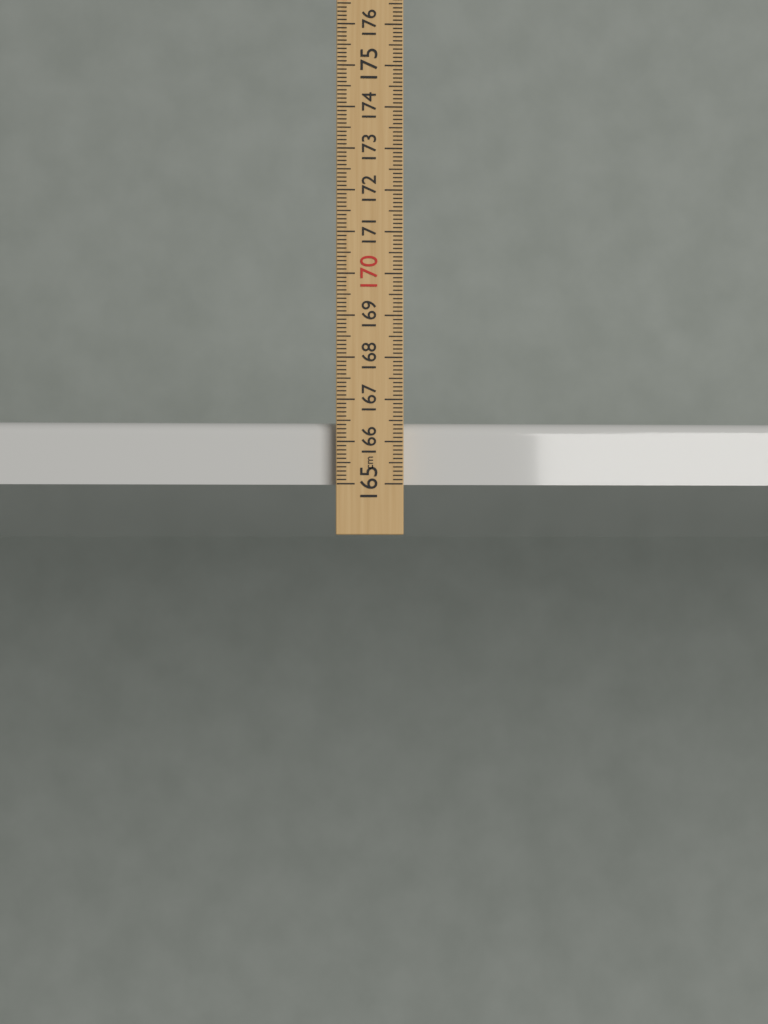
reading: 166.5 cm
